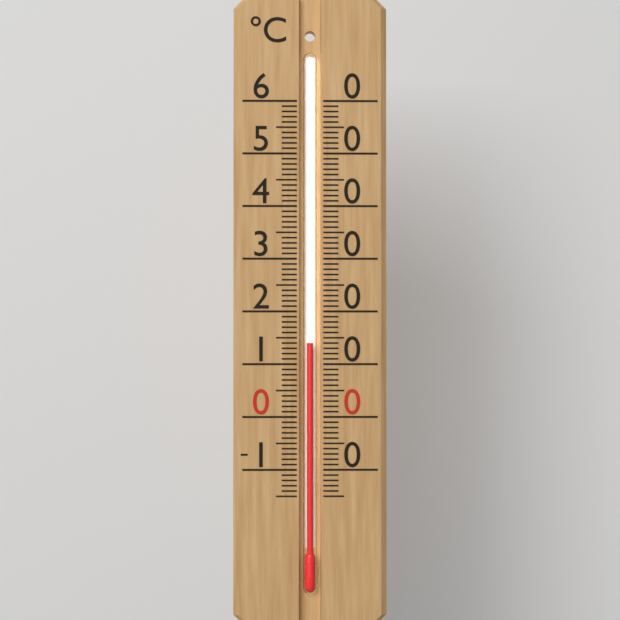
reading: 14 °C
